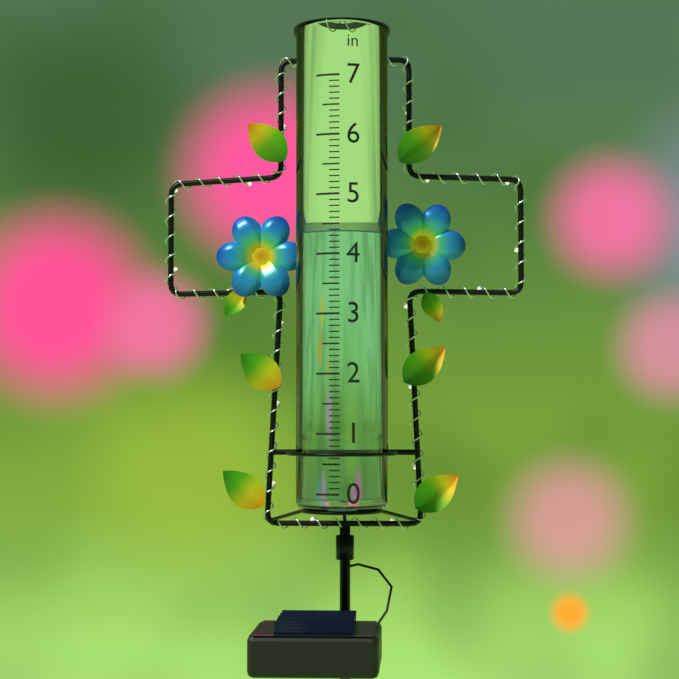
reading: 4.4 in
